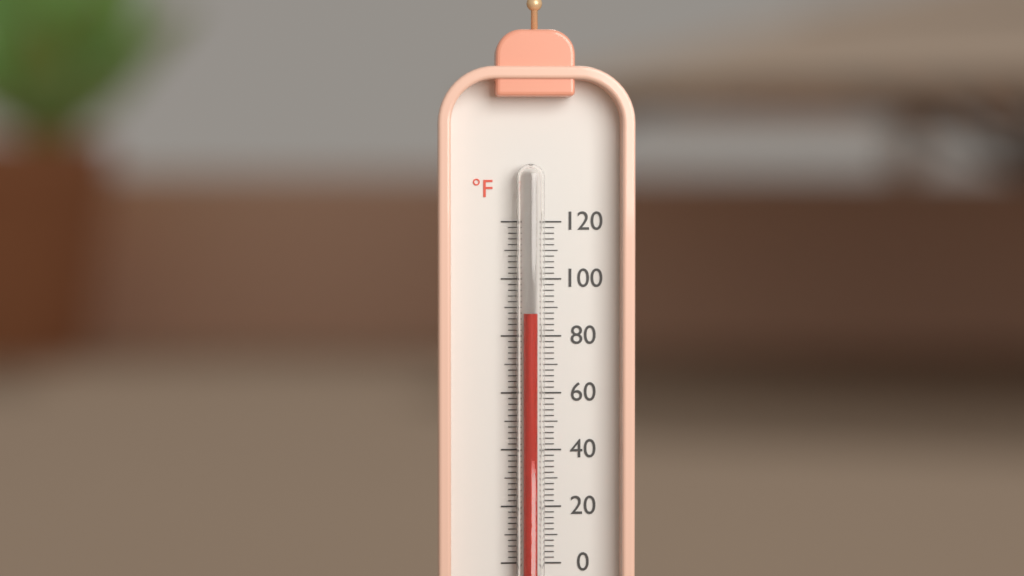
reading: 88 °F
